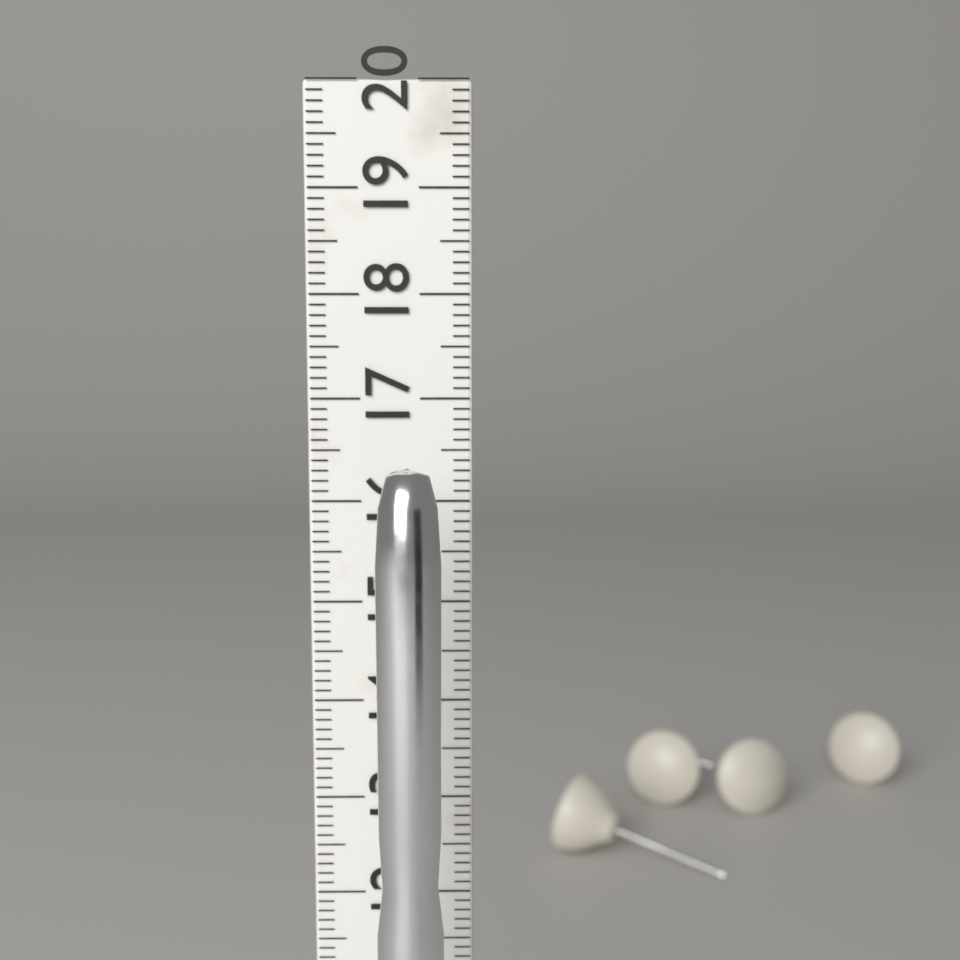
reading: 16.5 cm
